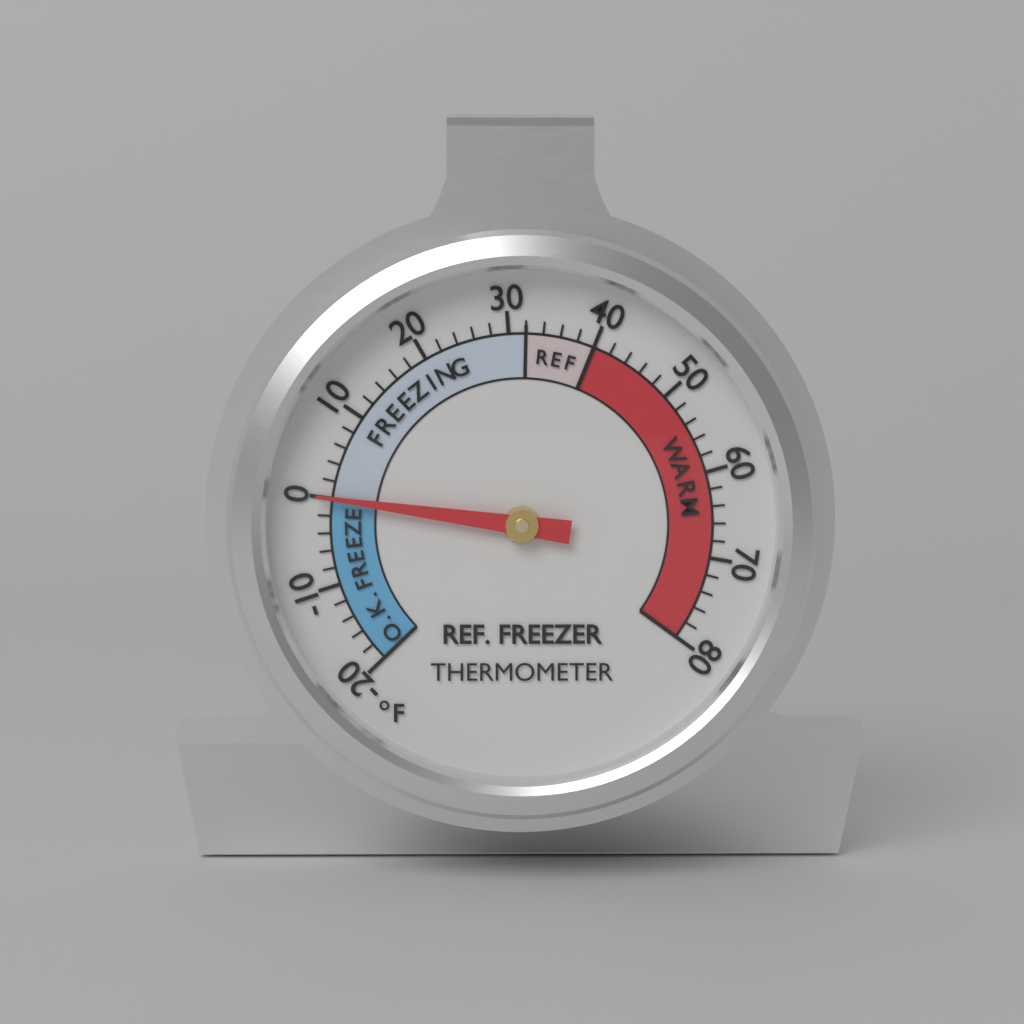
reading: 0 °F
